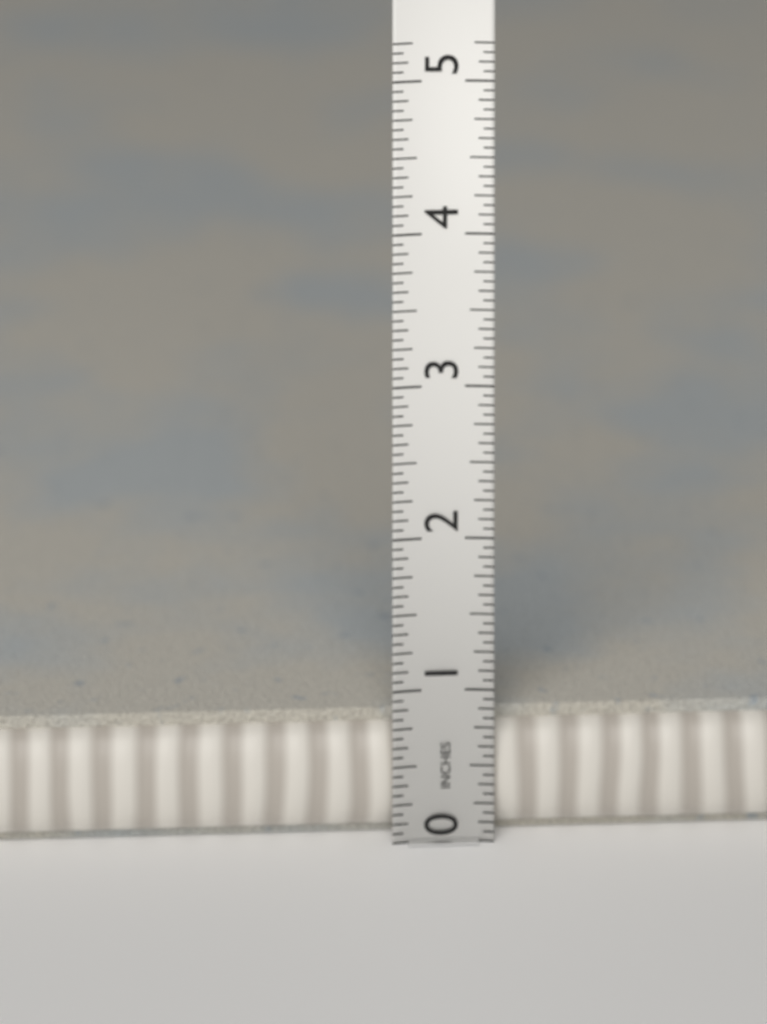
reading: 0.8125 in
